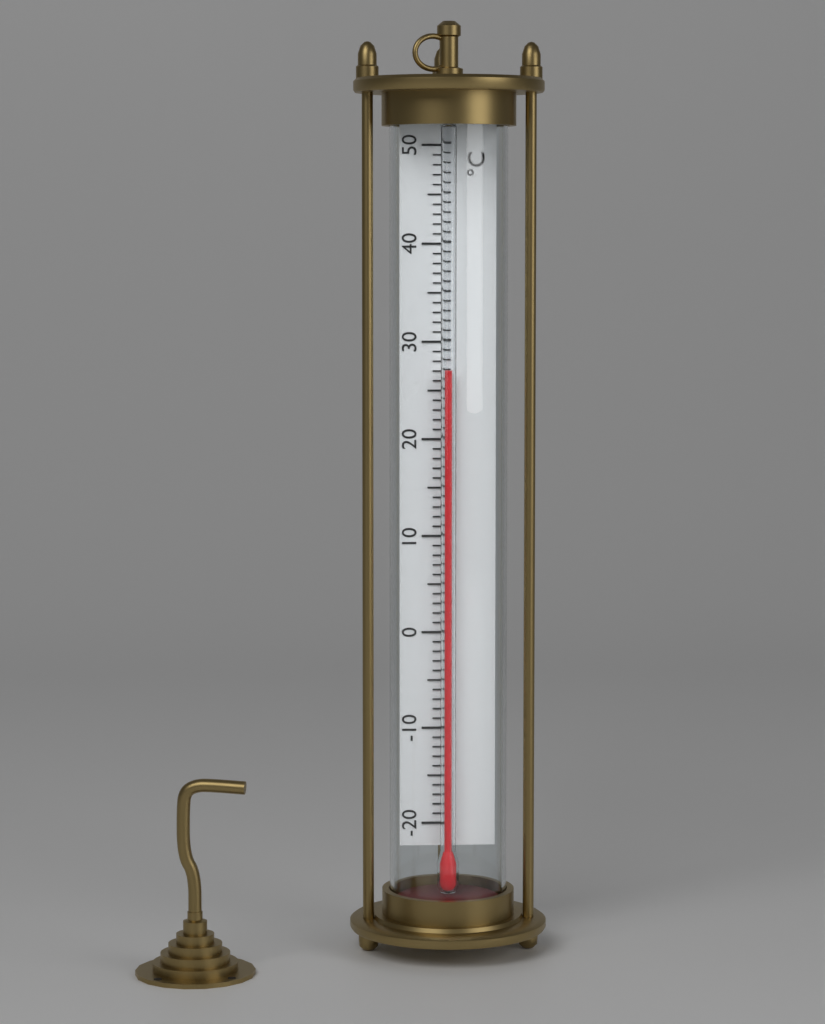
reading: 27 °C
